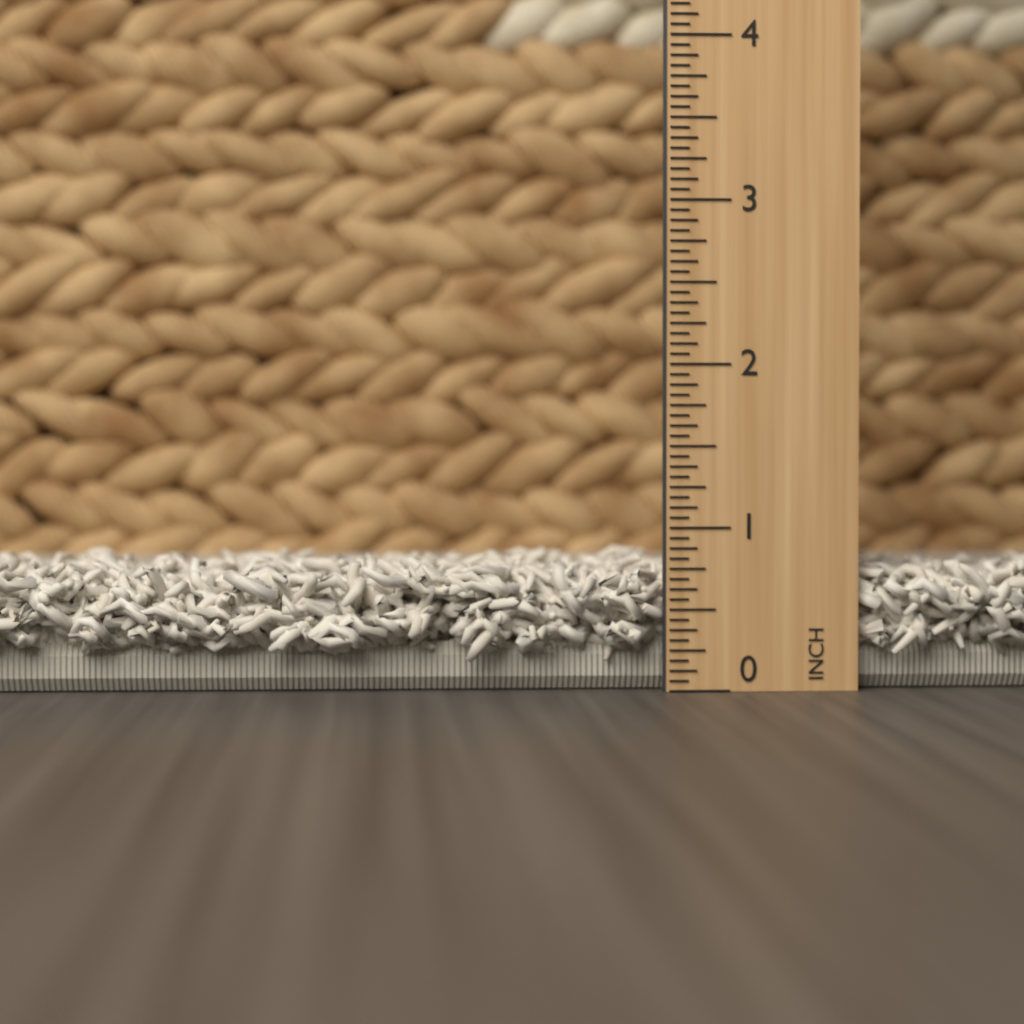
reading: 0.8125 in
